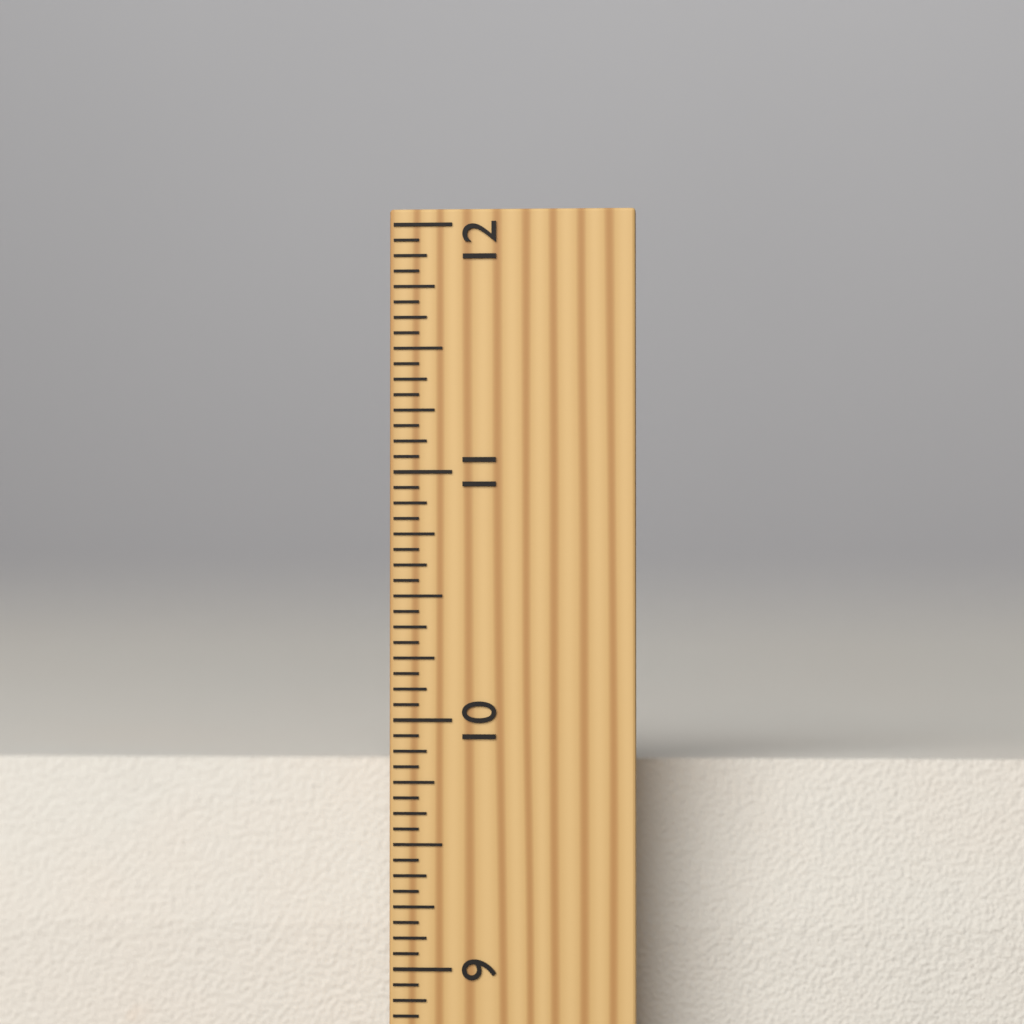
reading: 9.8125 inch
